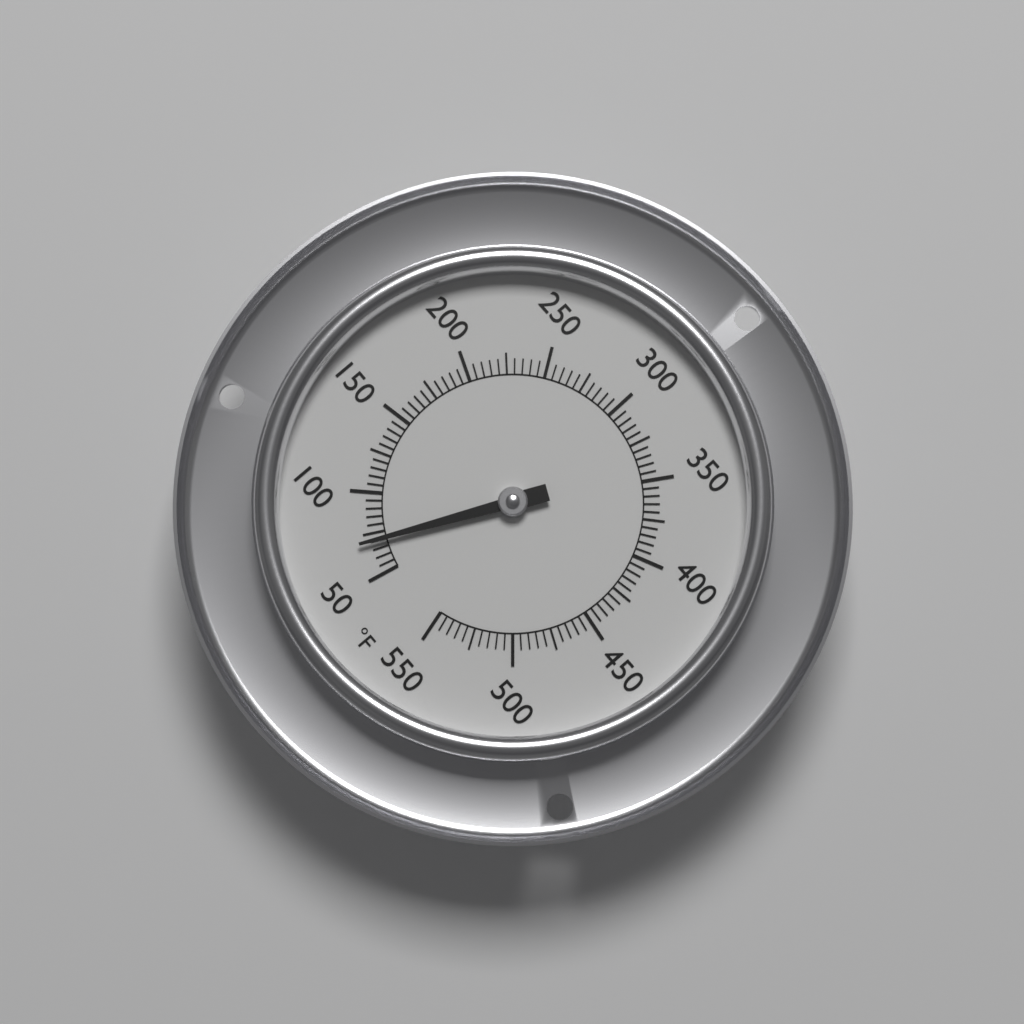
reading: 70 °F
